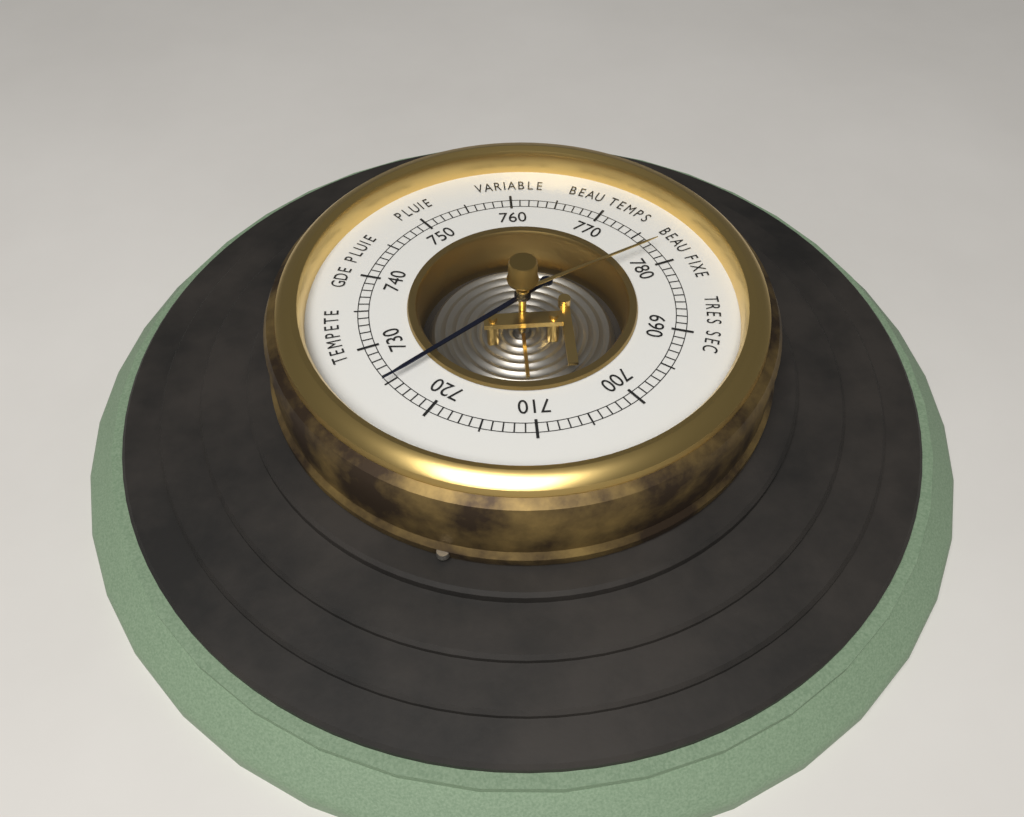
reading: 725 (no unit)
